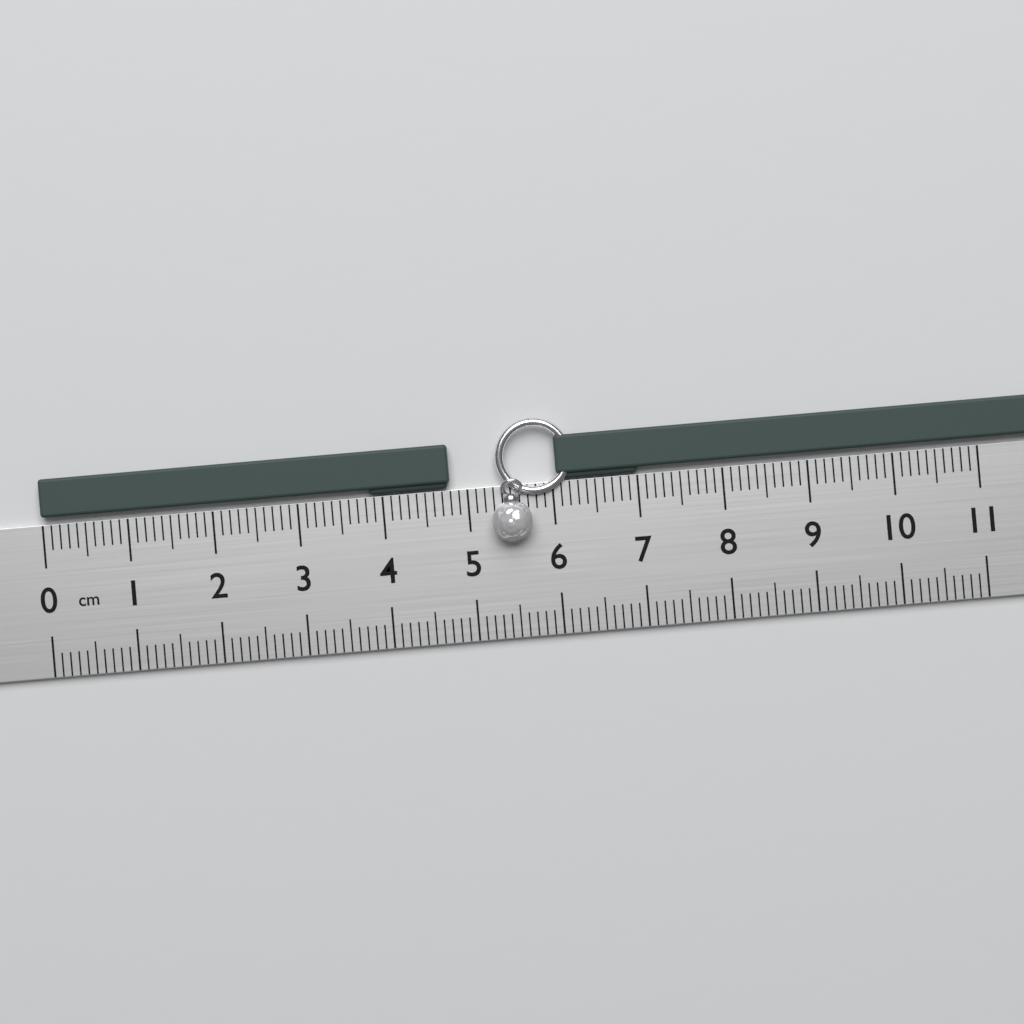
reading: 4.8 cm
